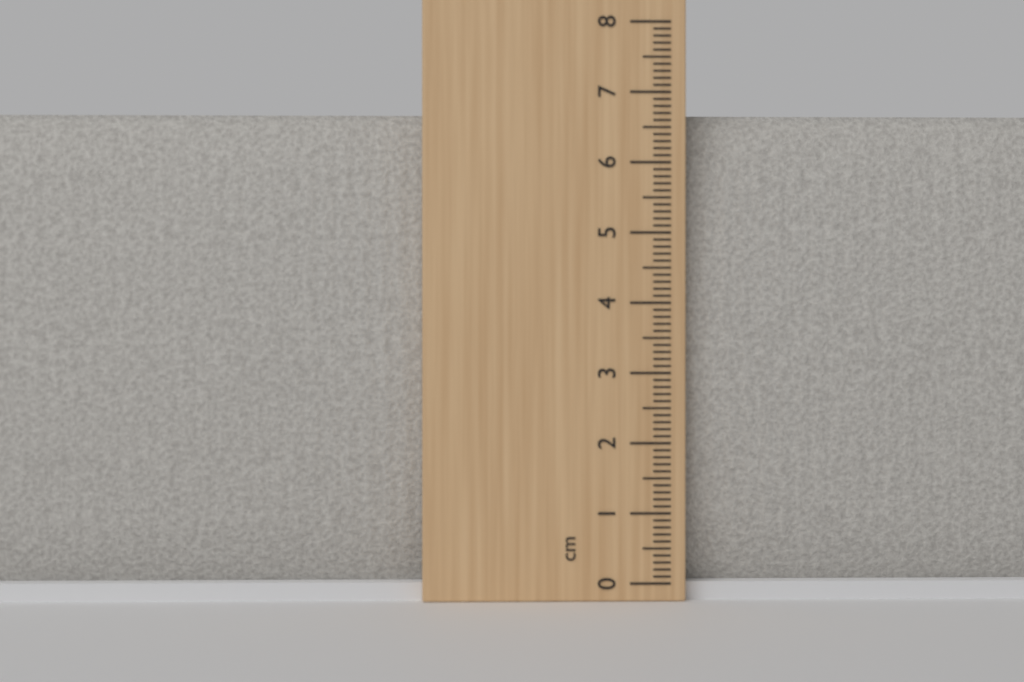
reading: 6.7 cm
